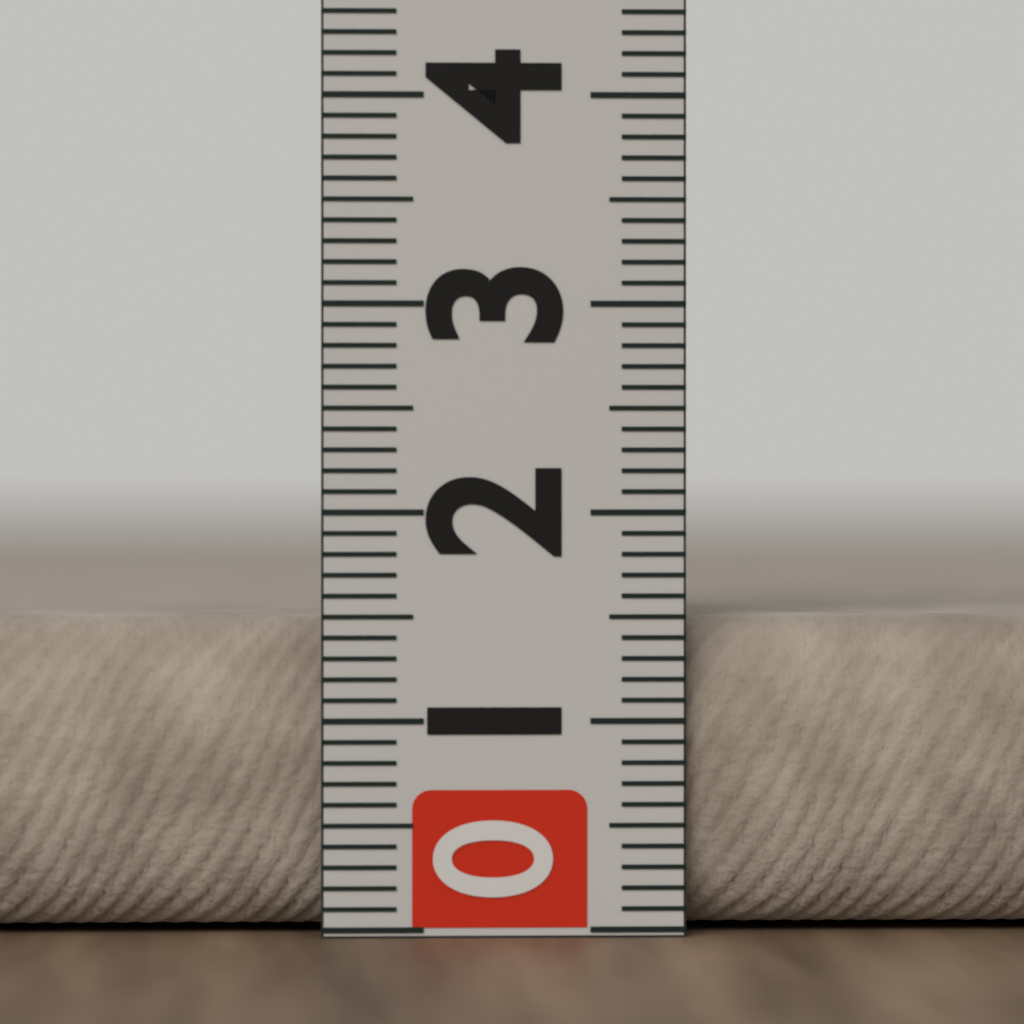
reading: 1.5 (no unit)
